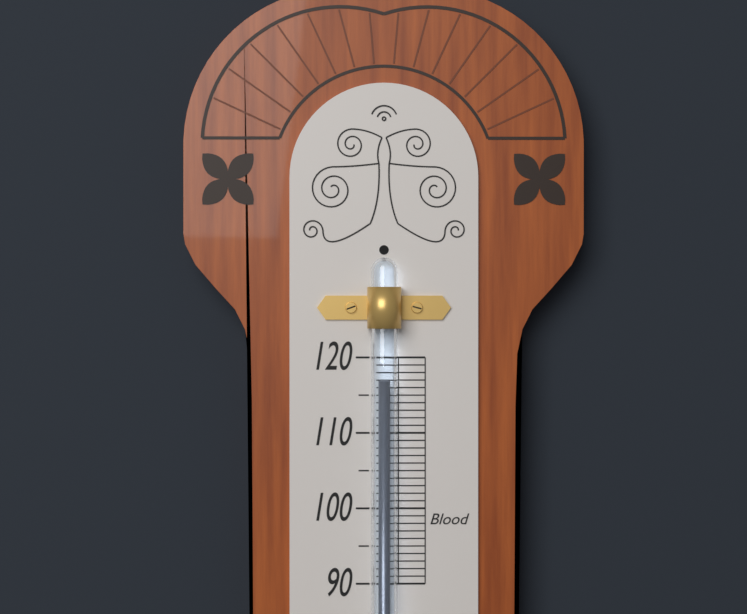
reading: 117 (no unit)
